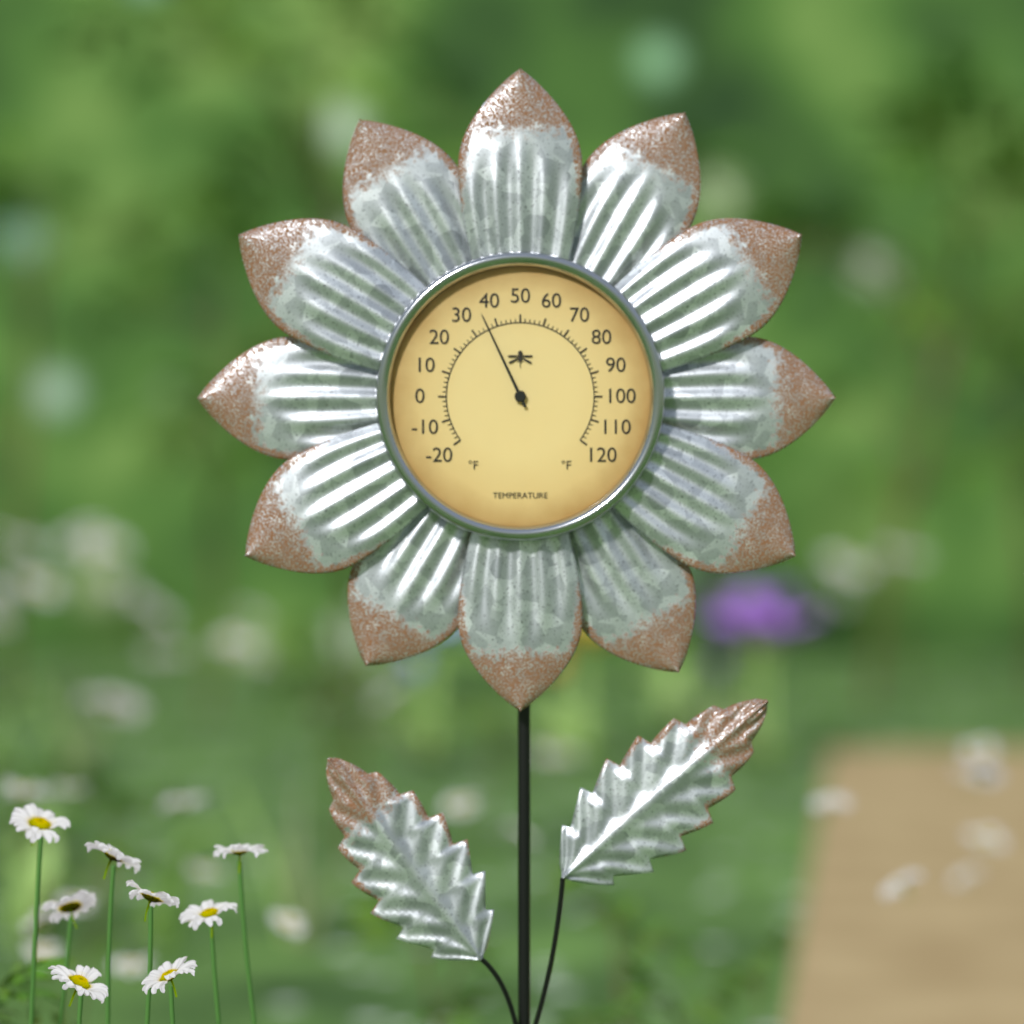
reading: 36 °F
